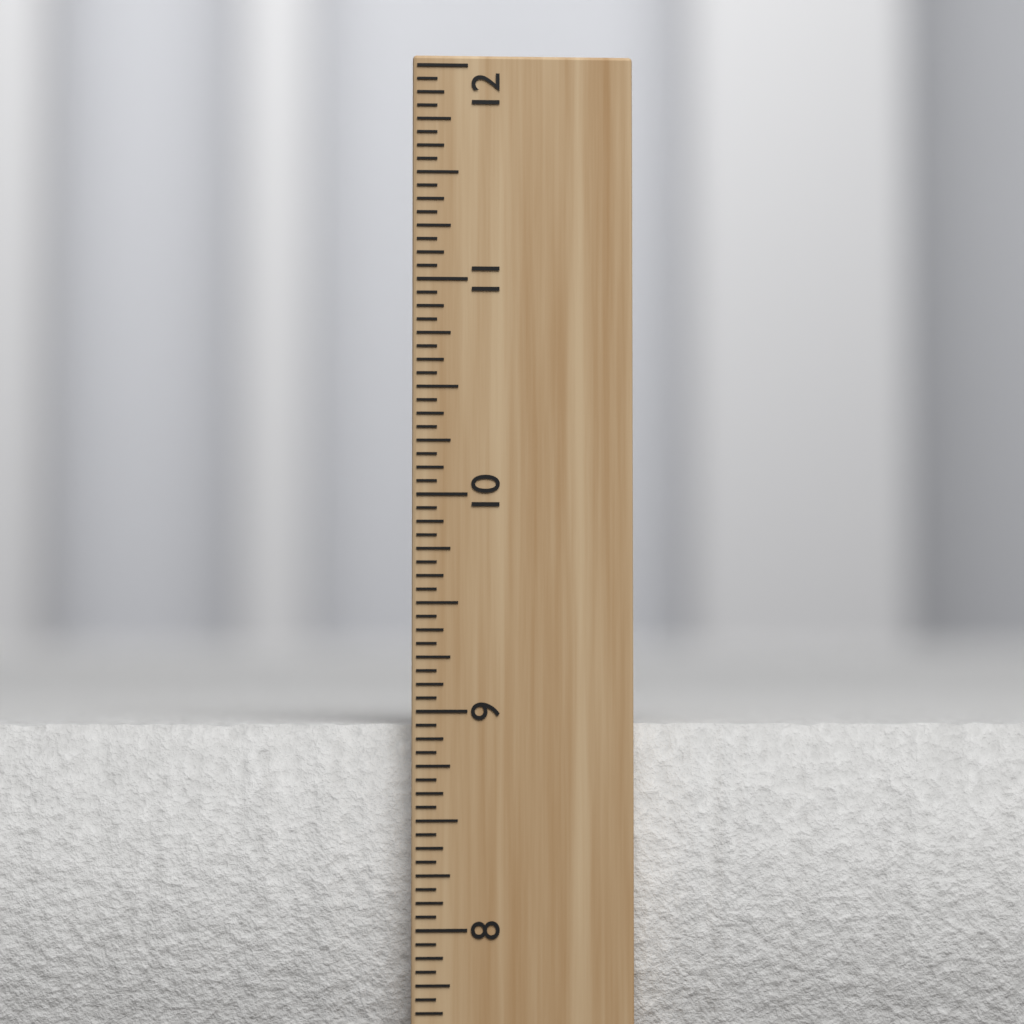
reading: 8.9375 inch
